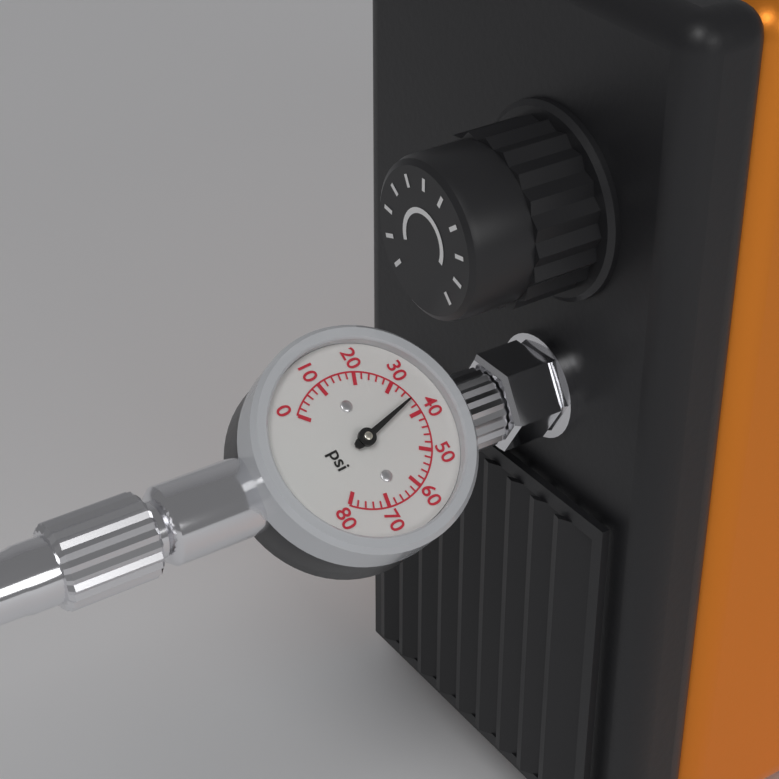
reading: 36 psi
